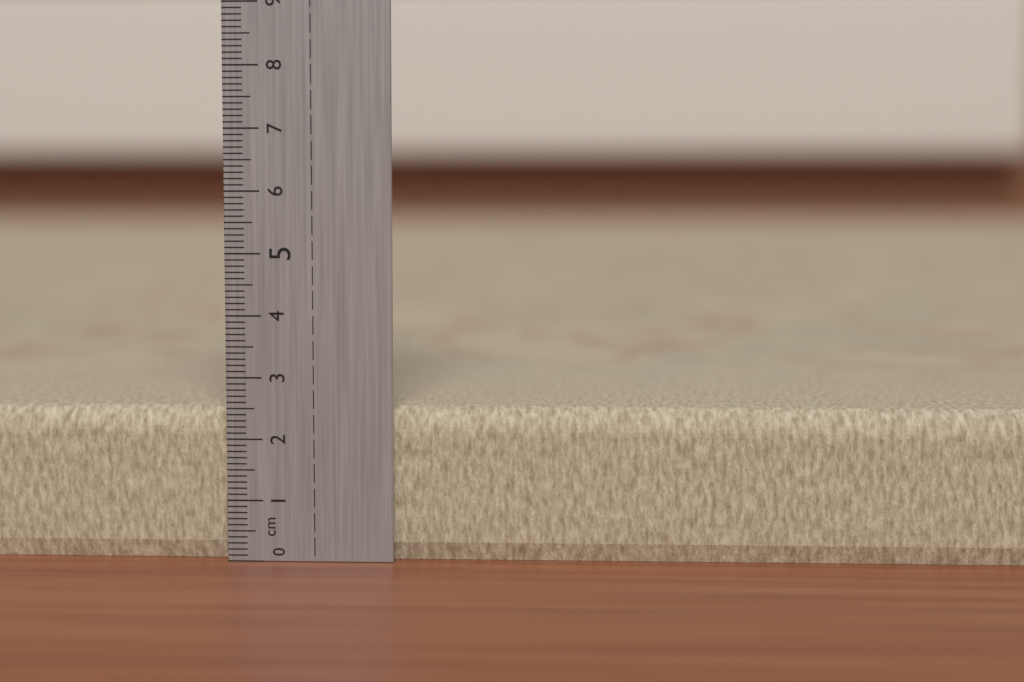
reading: 2.5 cm
